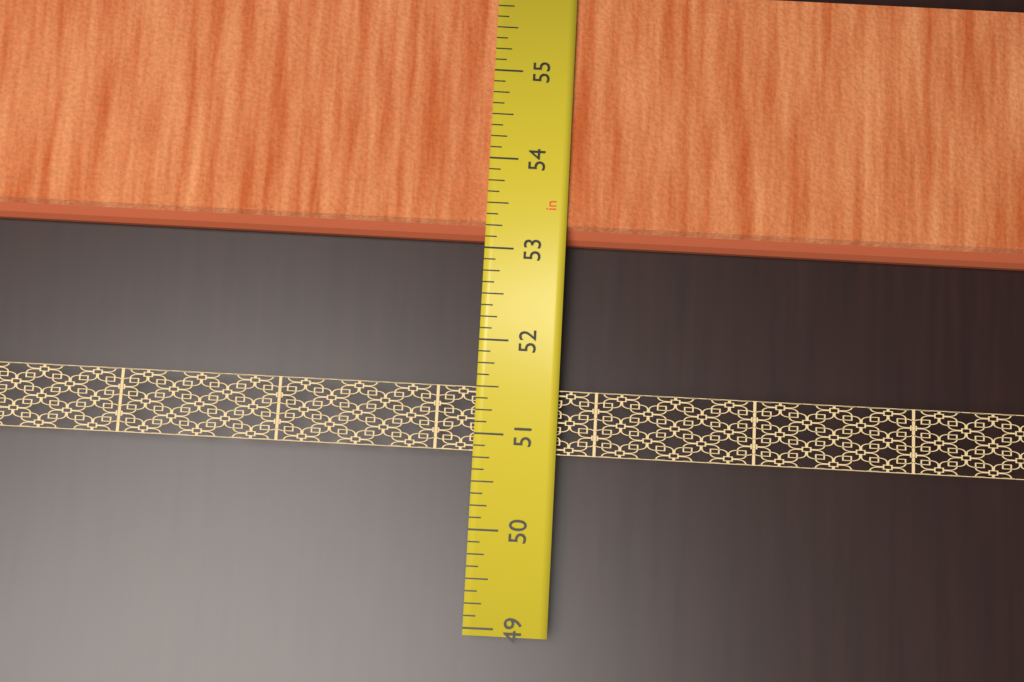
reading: 53.125 in
